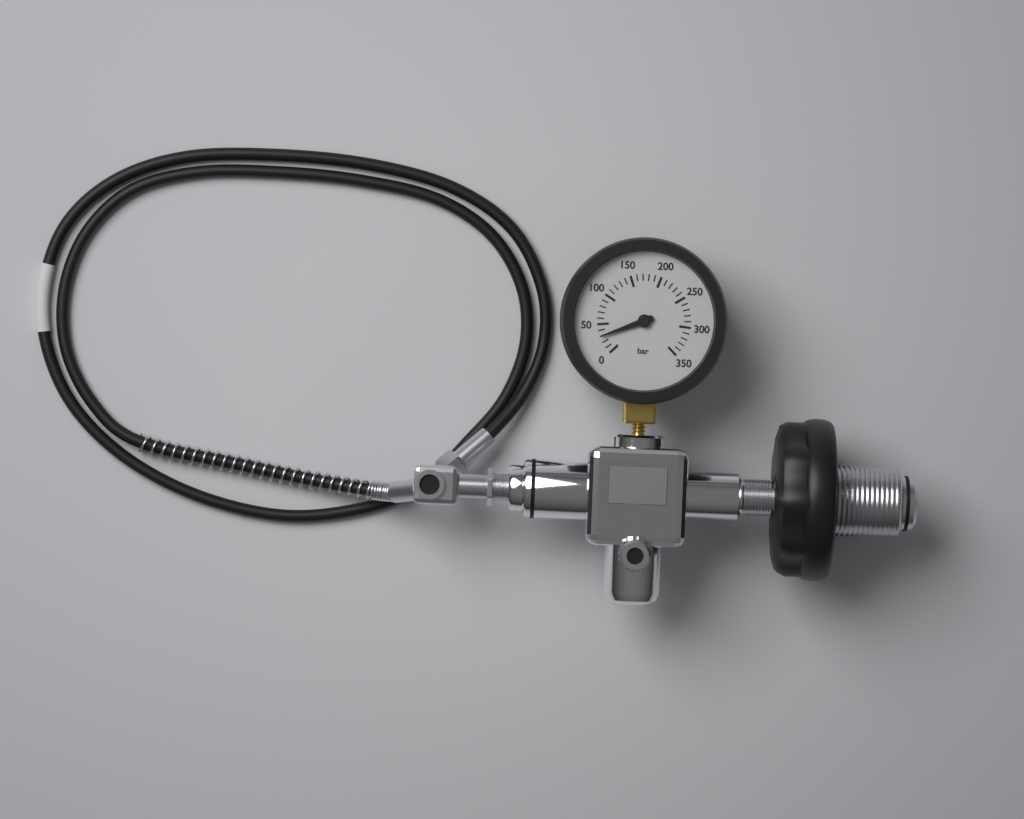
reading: 30 bar
